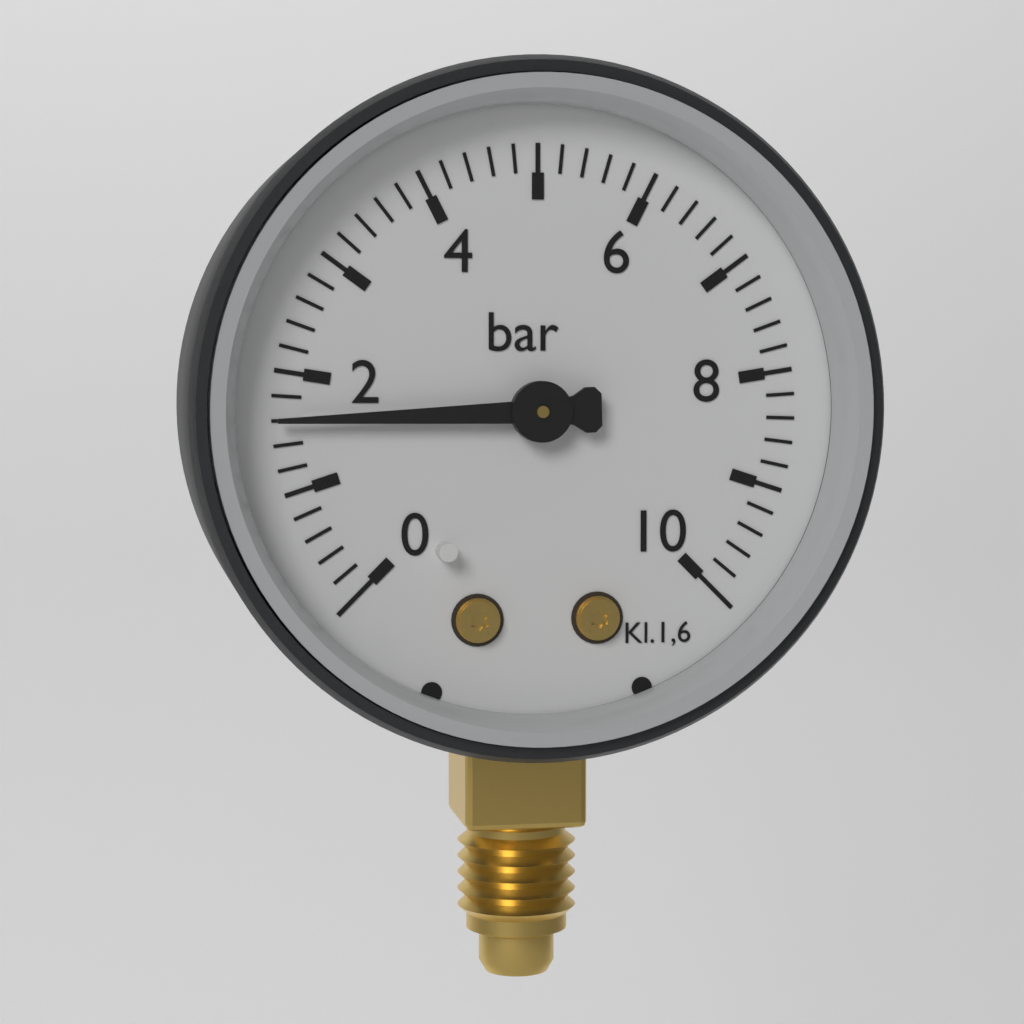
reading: 1.6 bar
